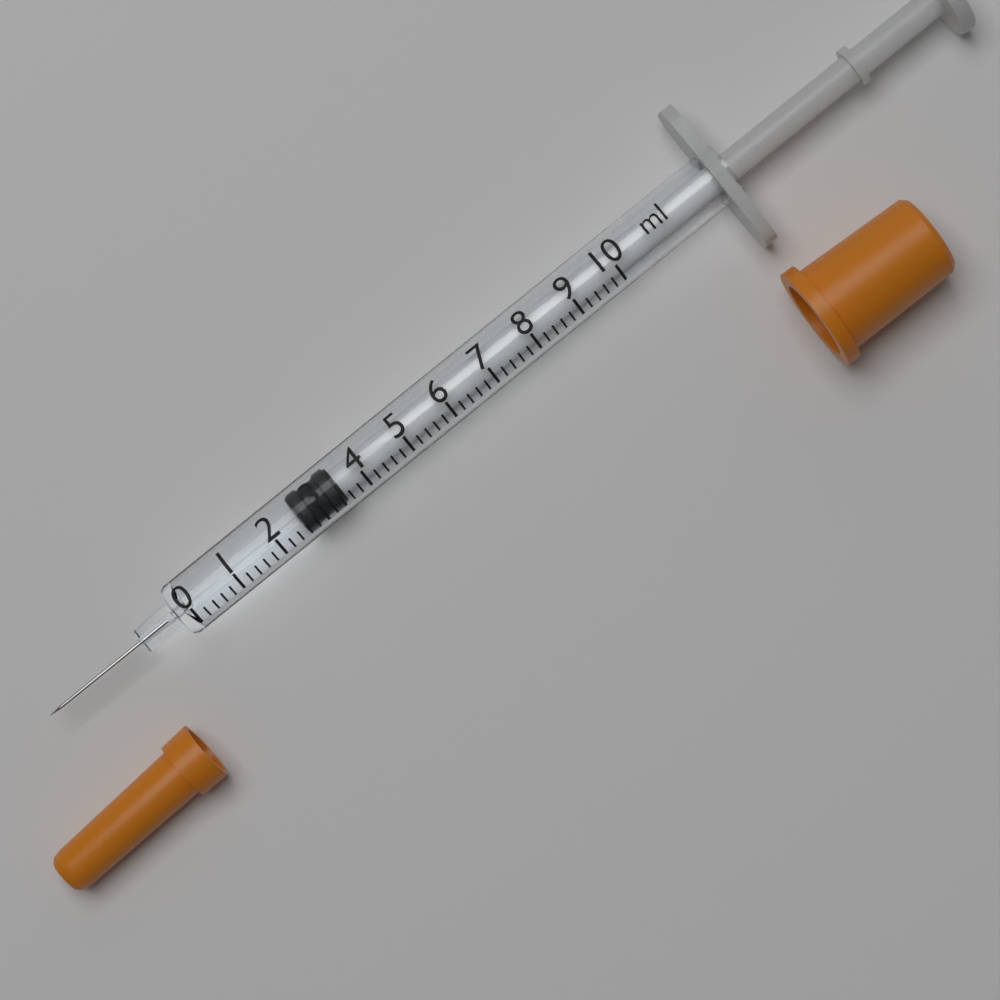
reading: 2.6 ml
